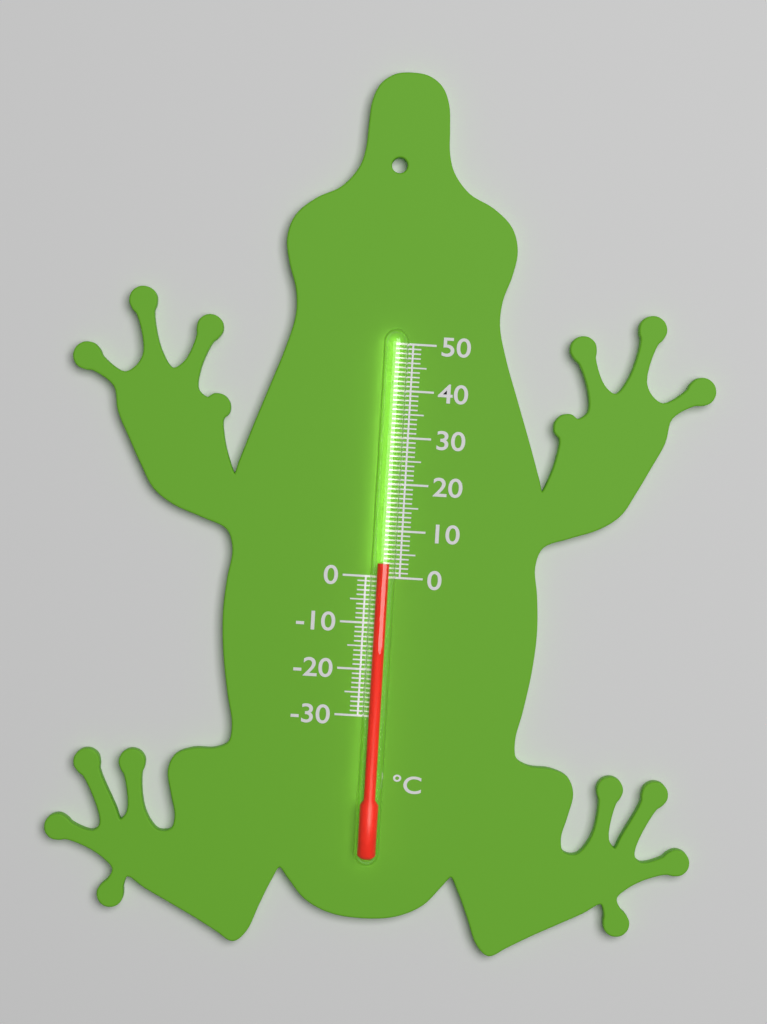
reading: 3 °C
